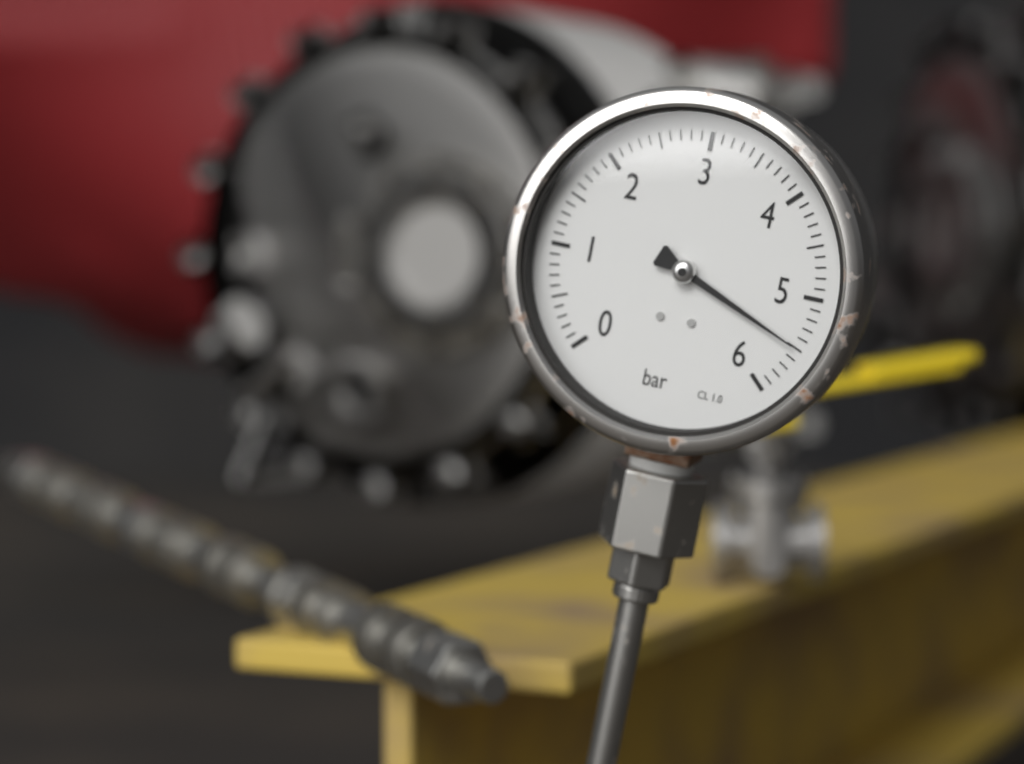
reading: 5.5 bar
